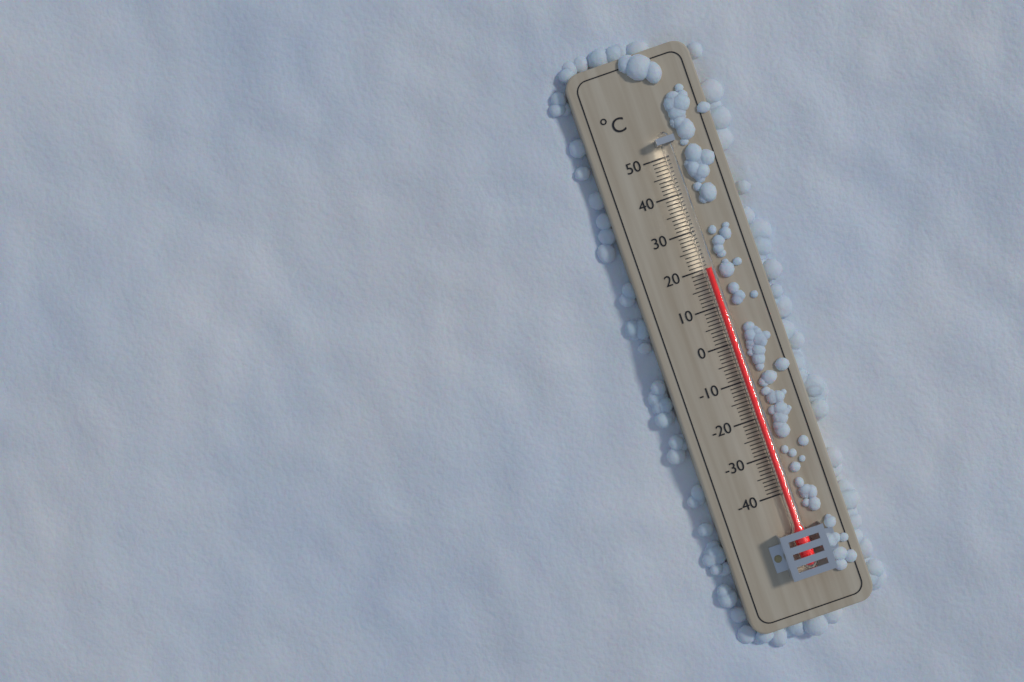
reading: 20 °C
